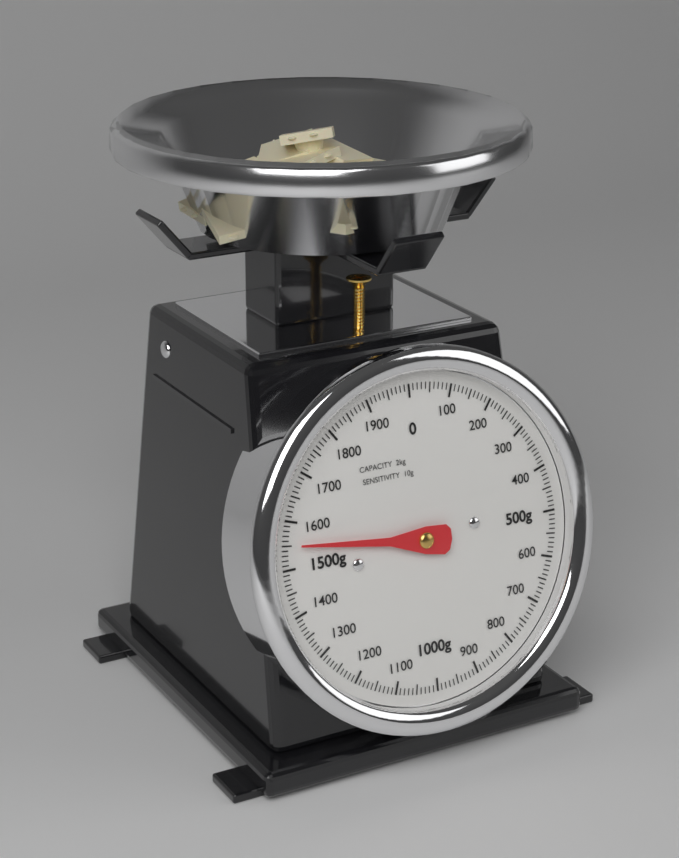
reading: 1550 g
